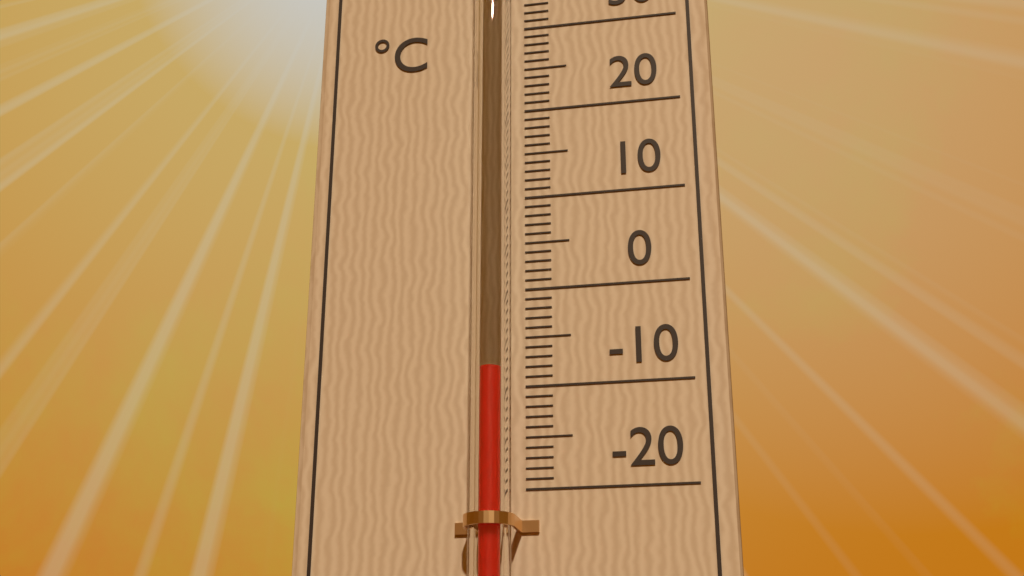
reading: -9 °C
